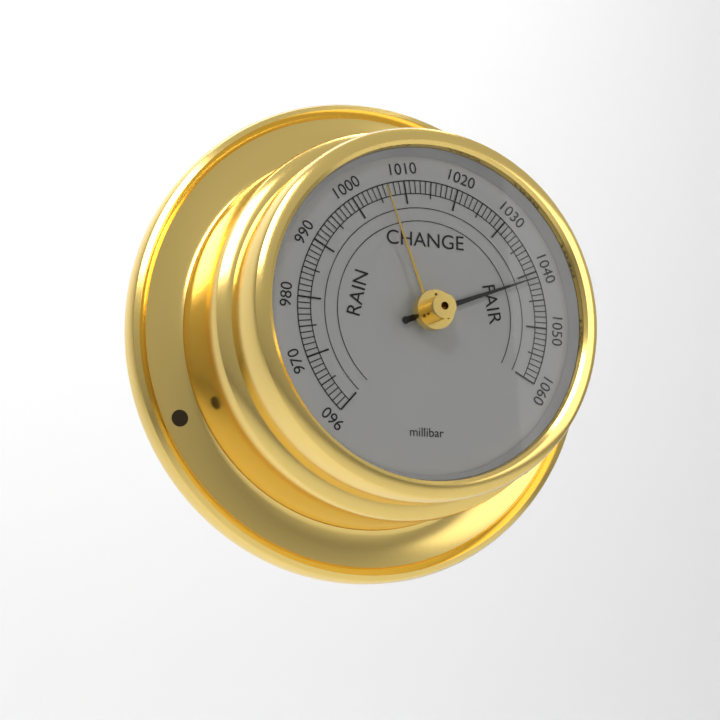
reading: 1041 millibar
